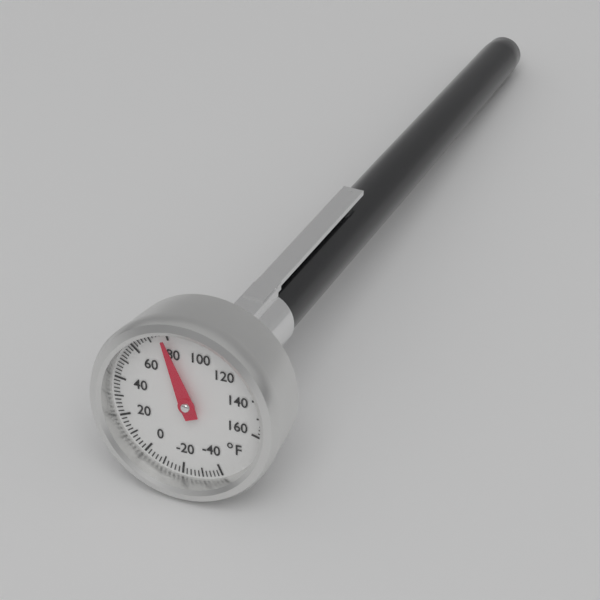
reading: 78 °F
